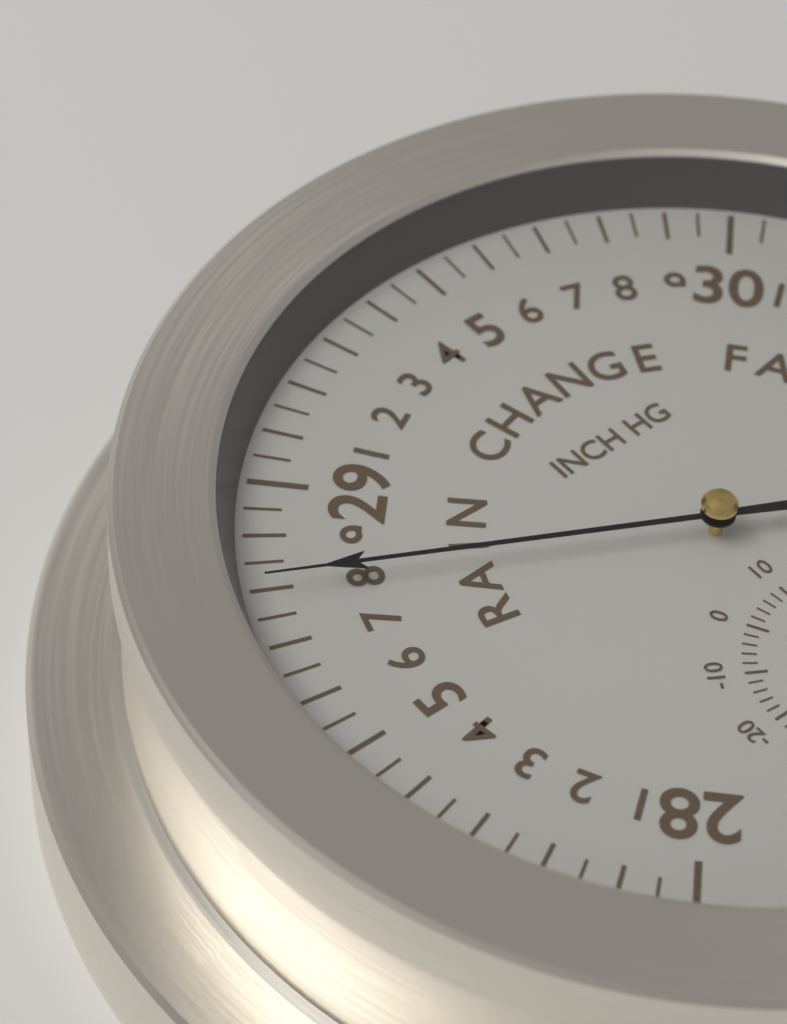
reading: 28.80 inHg
